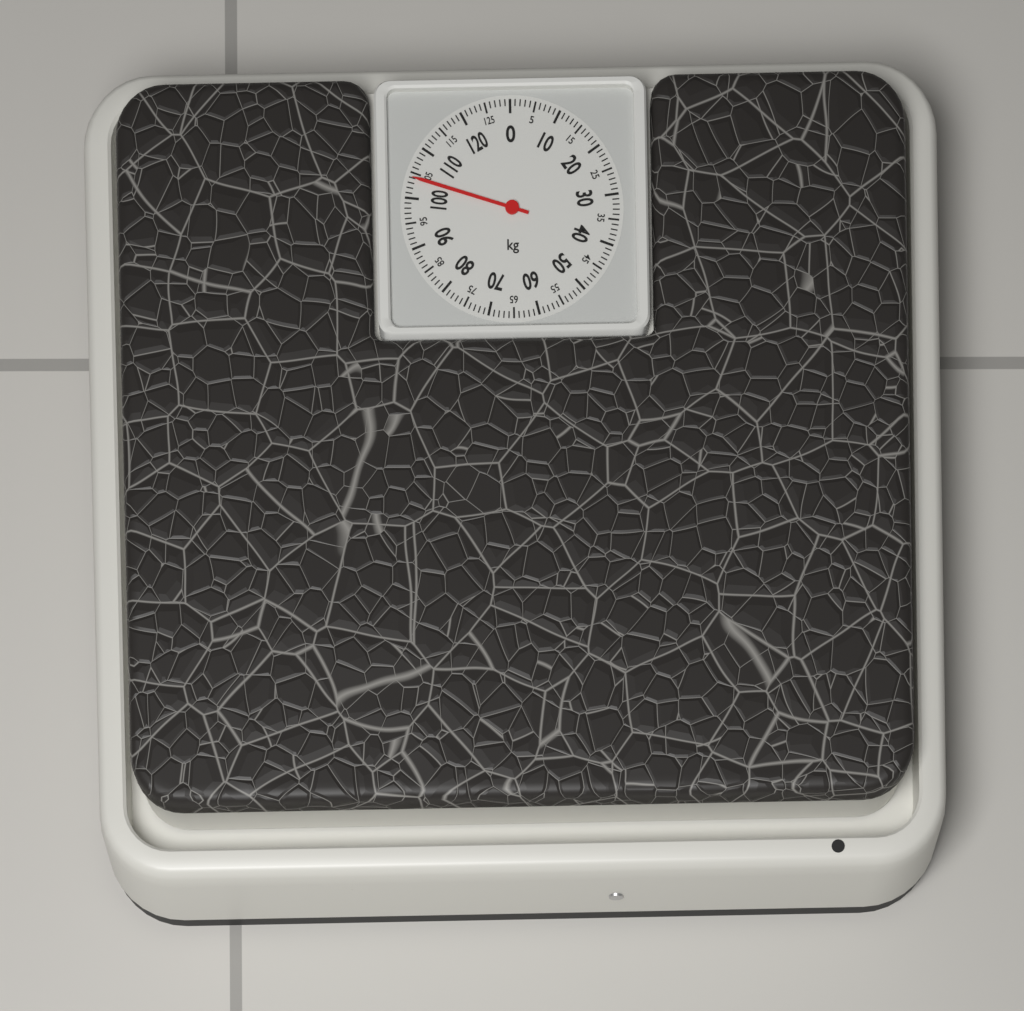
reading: 104 kg
